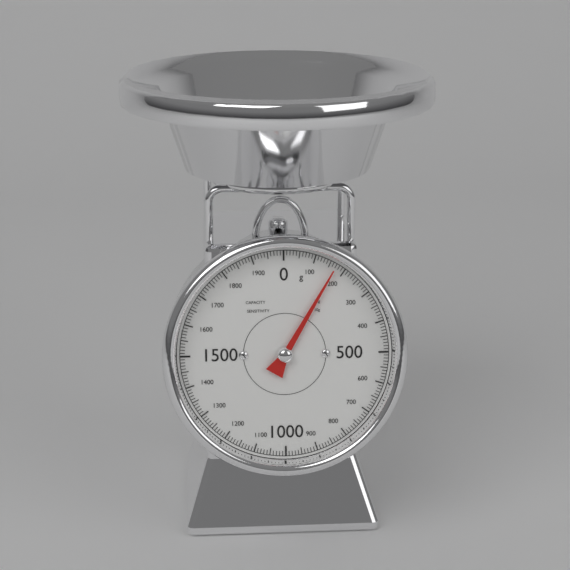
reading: 170 g
